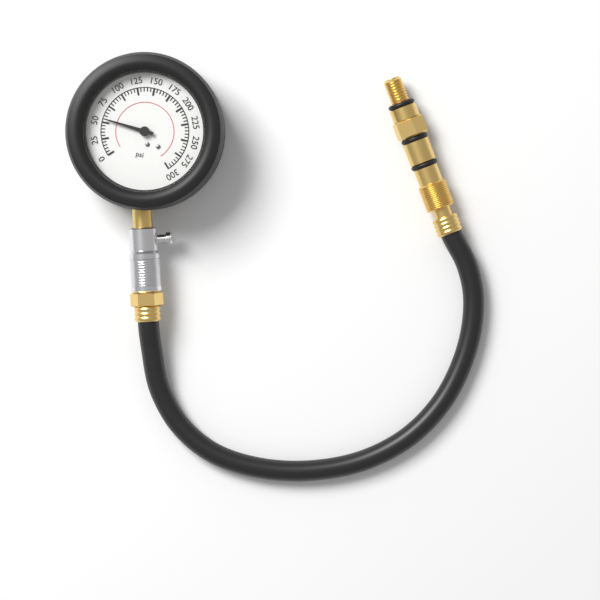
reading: 55 psi
